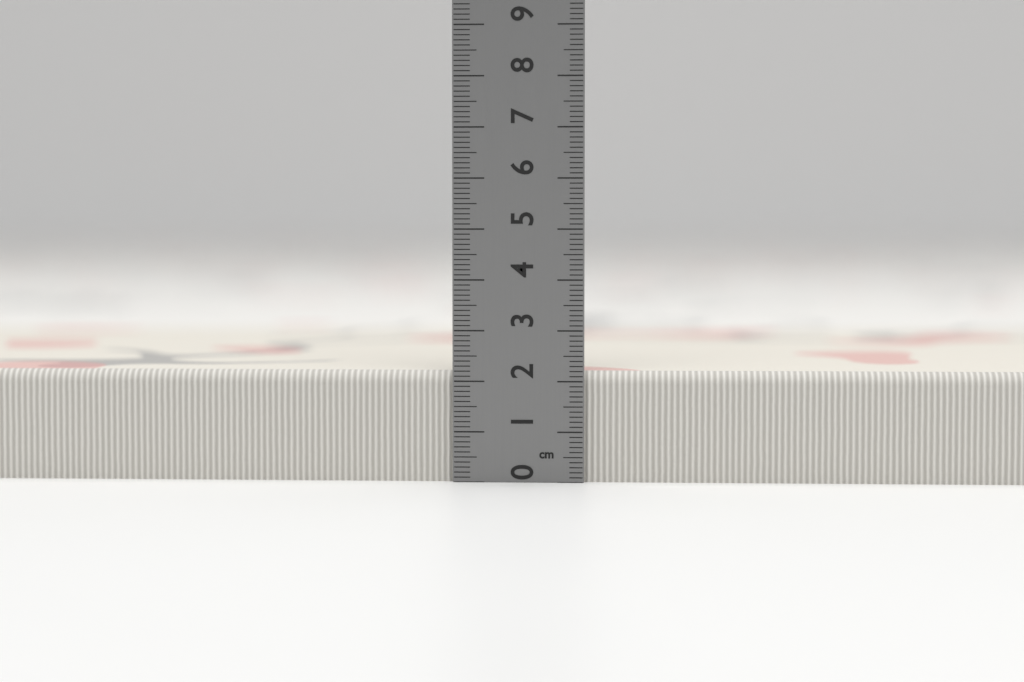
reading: 2.2 cm
